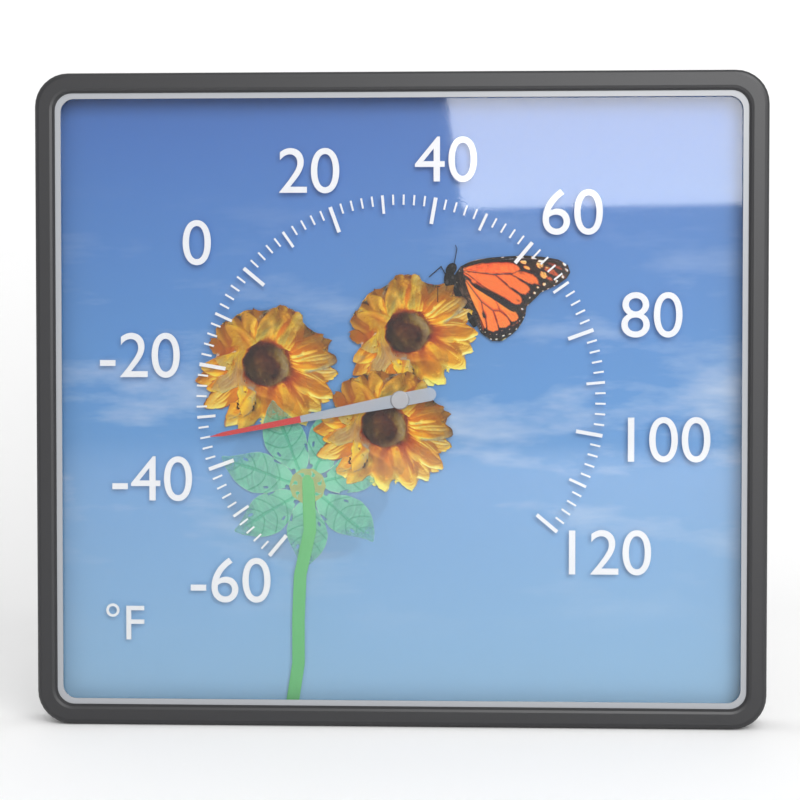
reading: -34 °F
